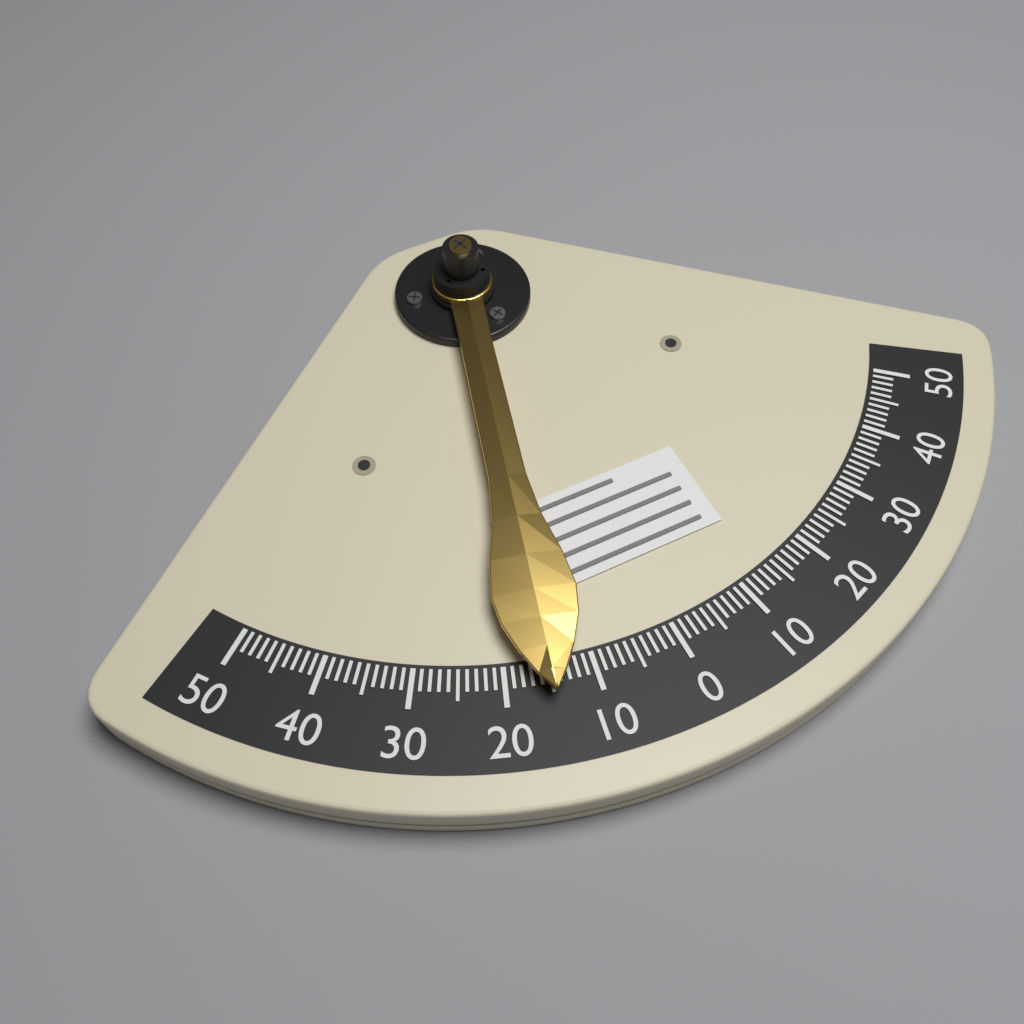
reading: 15 (no unit)
